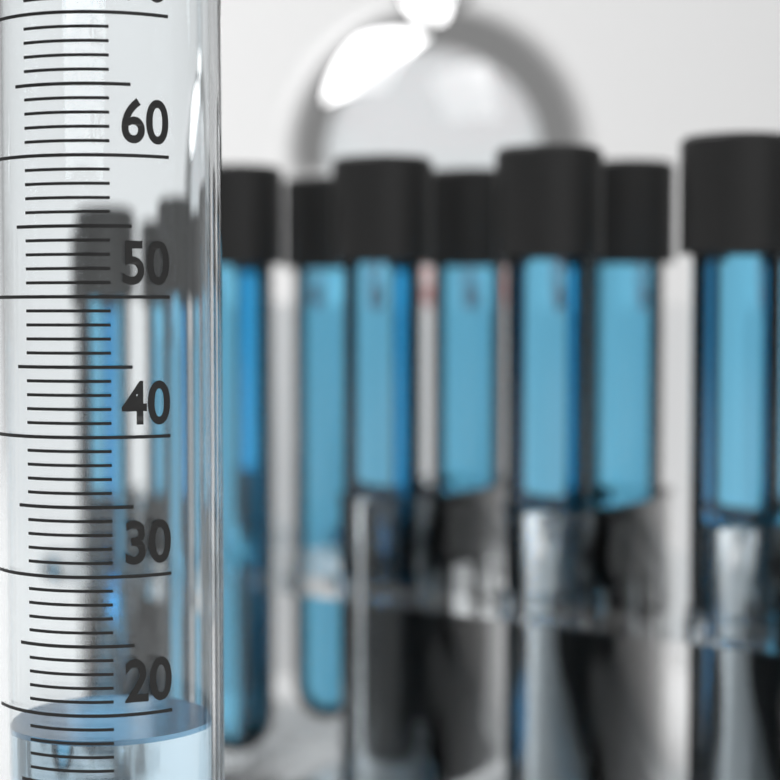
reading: 18 ml
